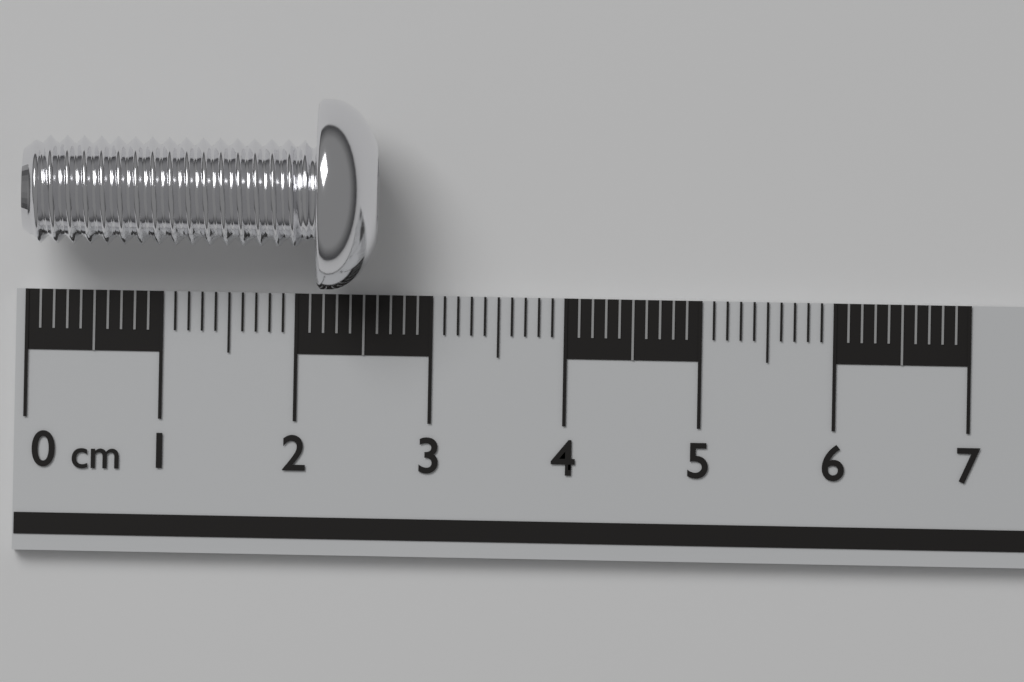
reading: 2.6 cm
